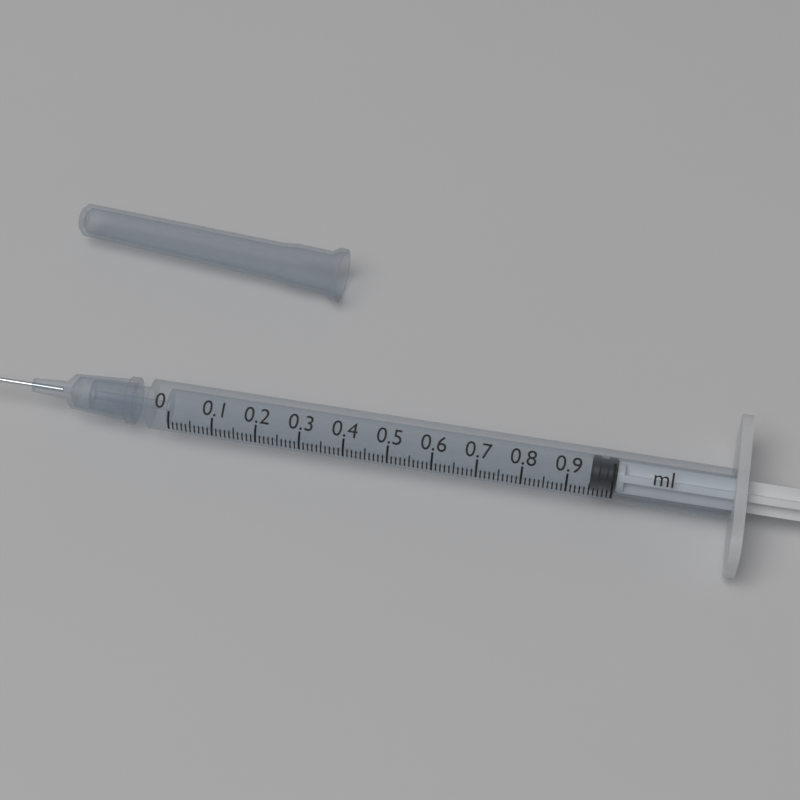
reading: 0.95 ml
